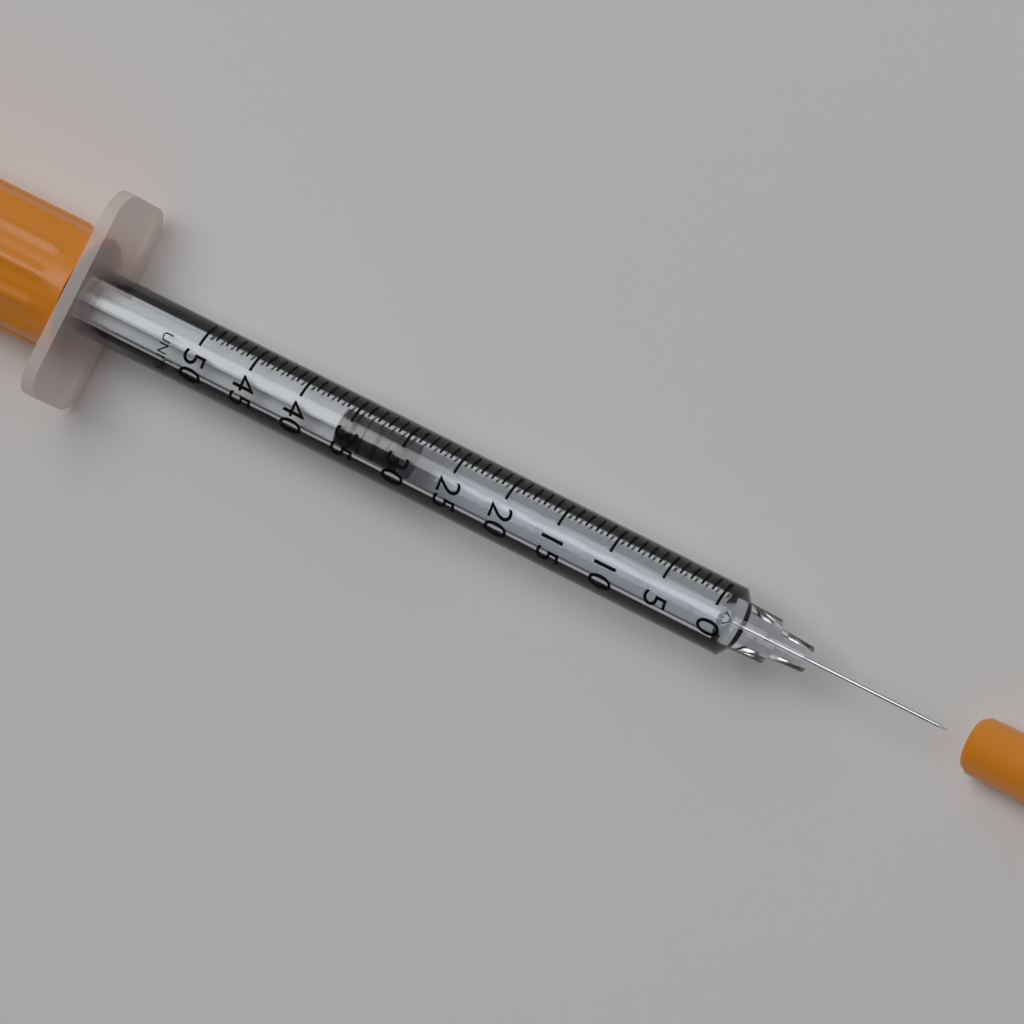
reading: 30 UNITS
